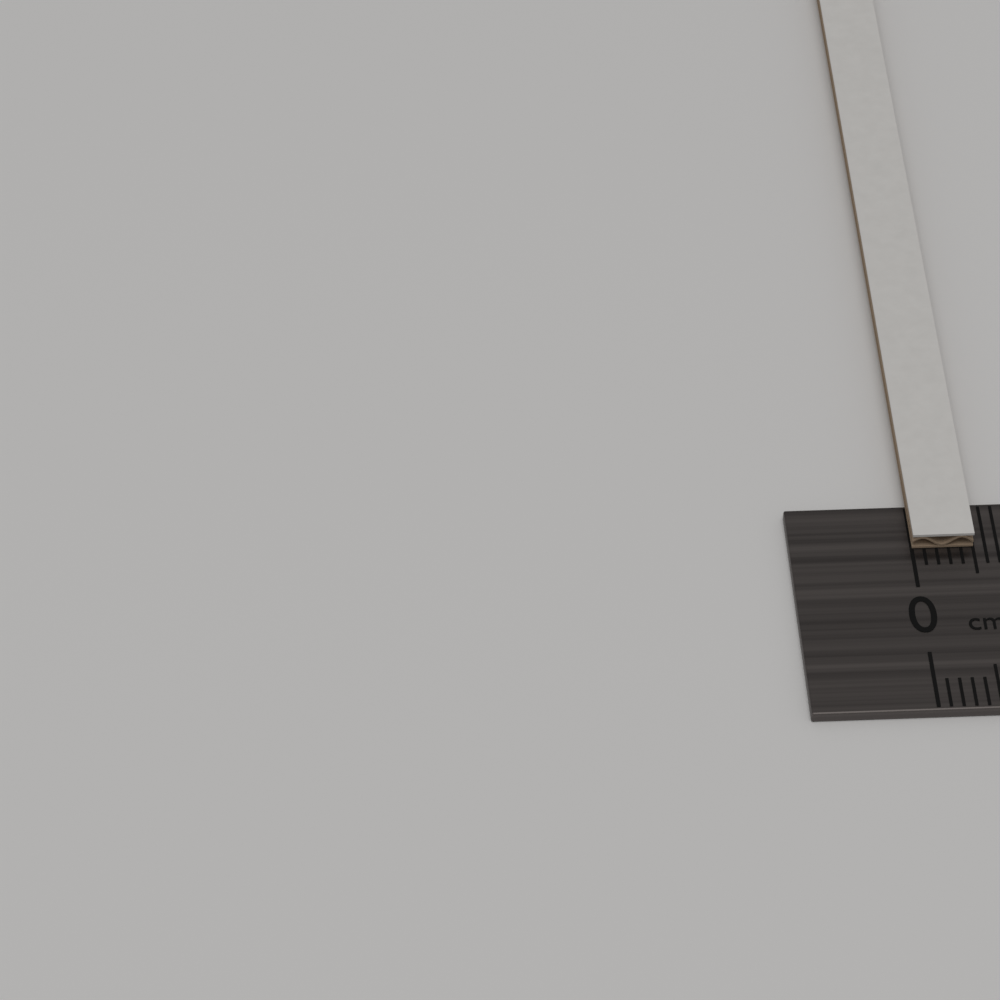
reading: 0.5 cm
